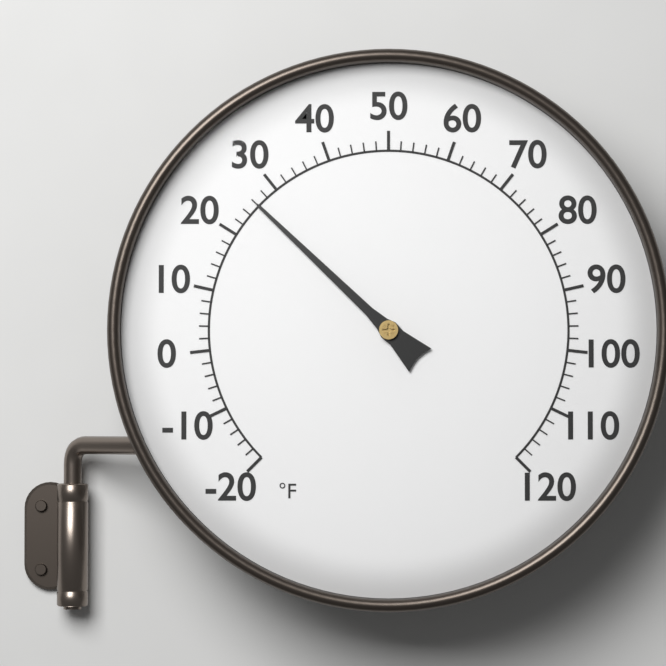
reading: 26 °F
